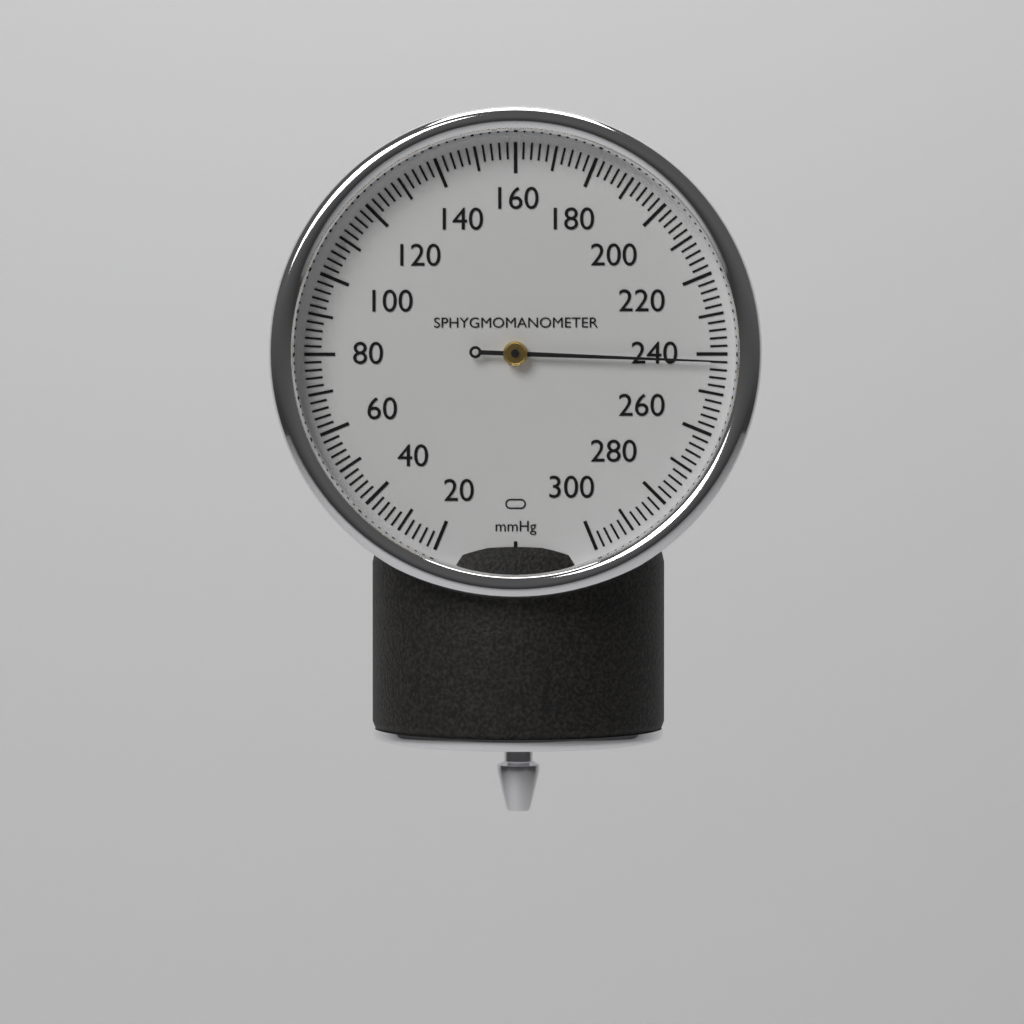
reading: 242 mmHg
